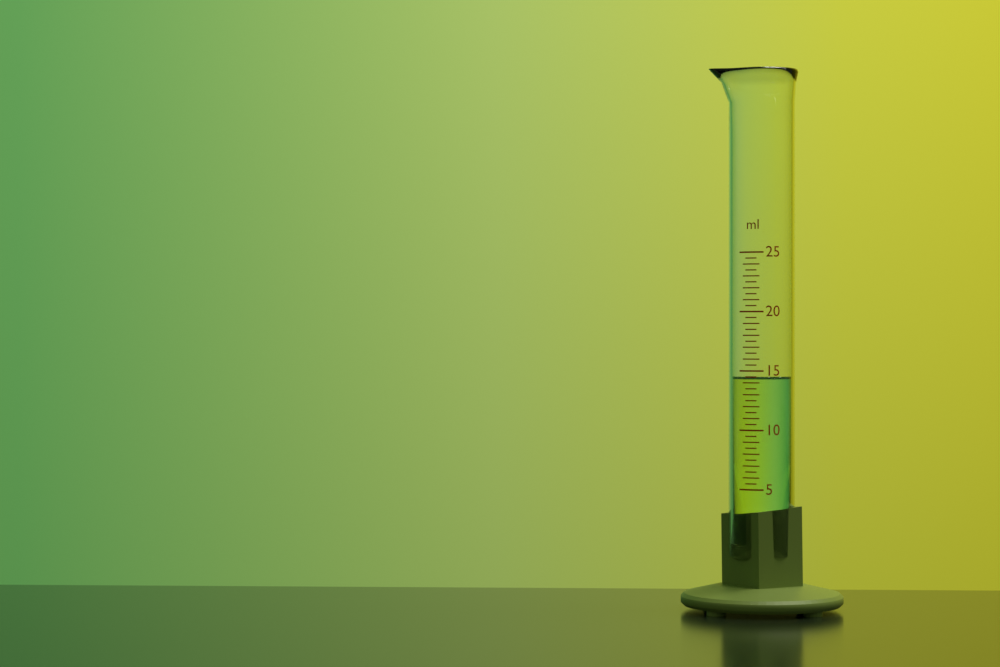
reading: 14.5 ml
